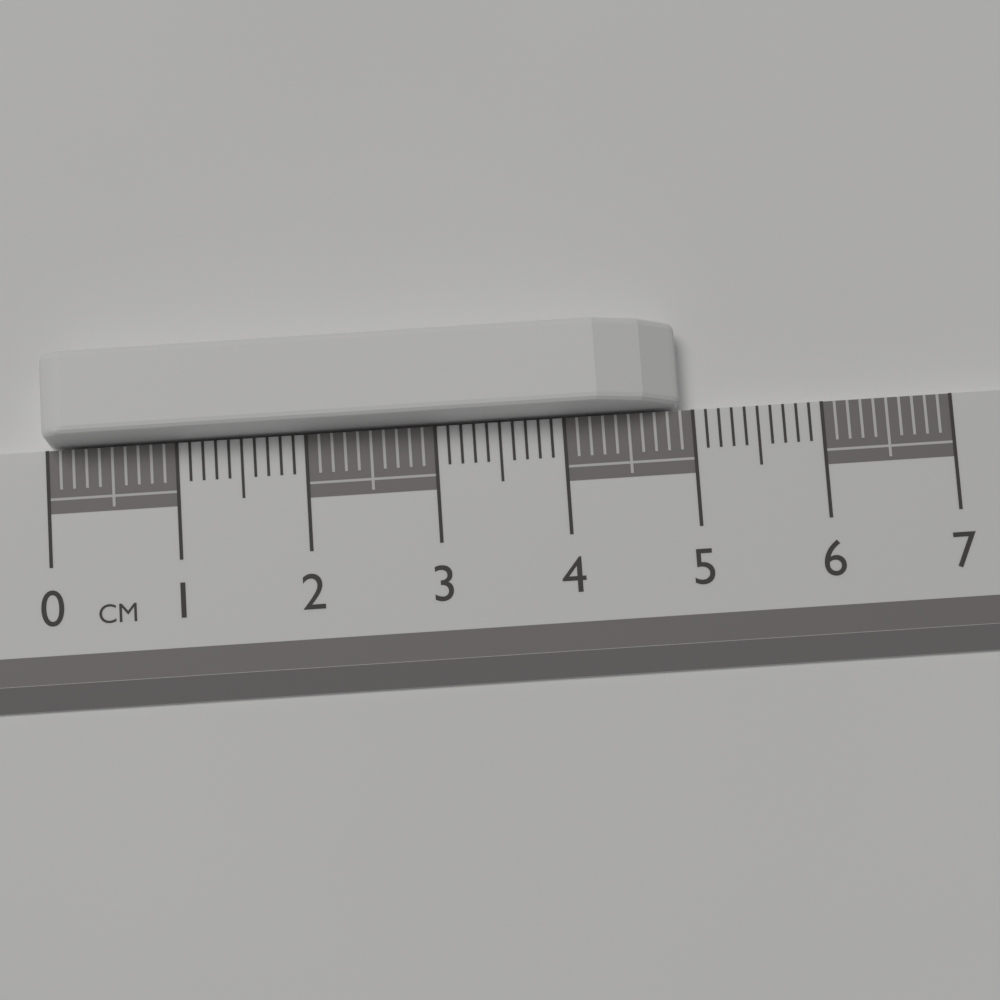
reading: 4.9 cm
